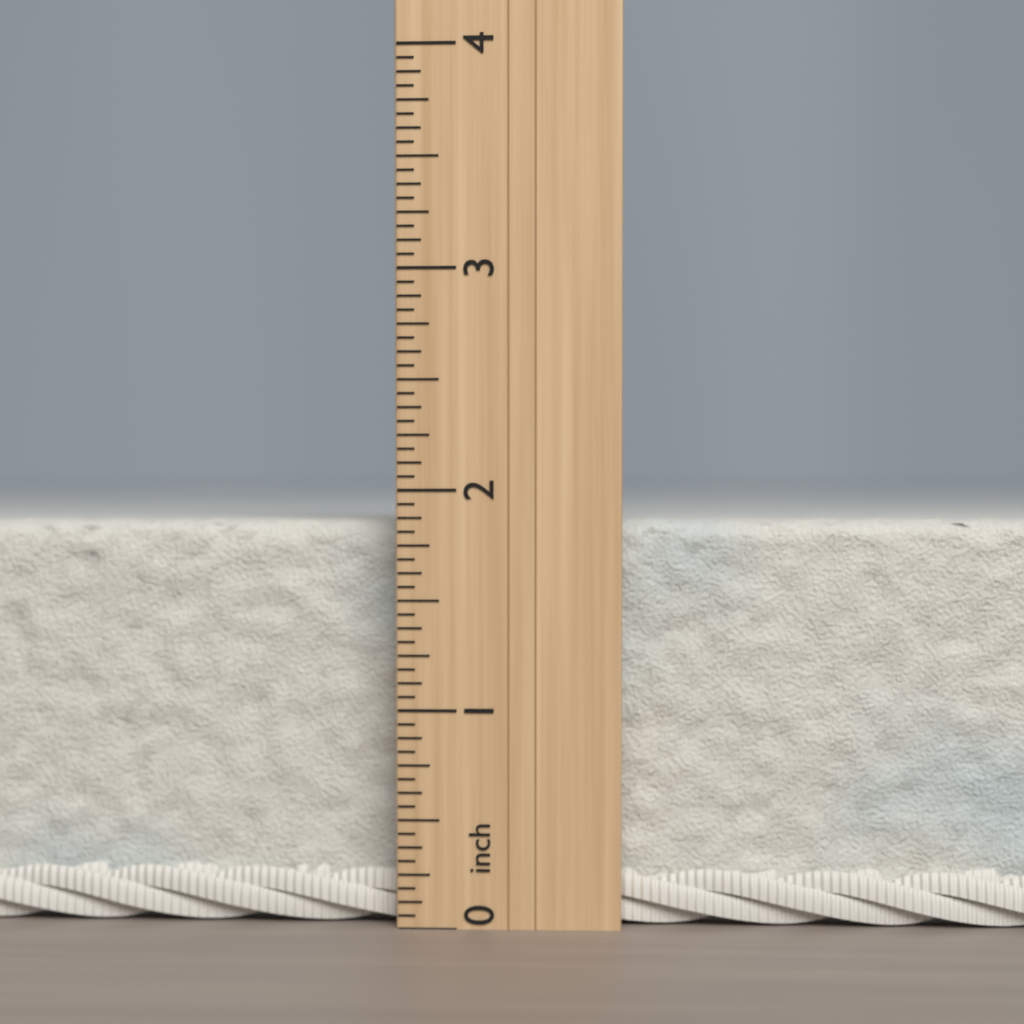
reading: 1.8750 inch
